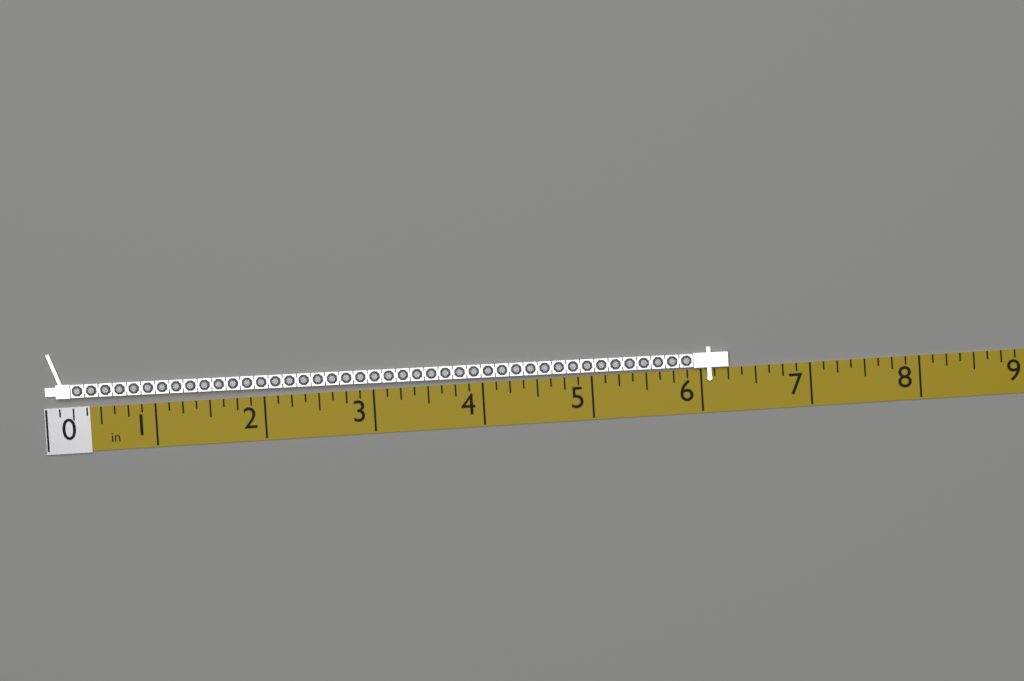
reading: 6.250 in
